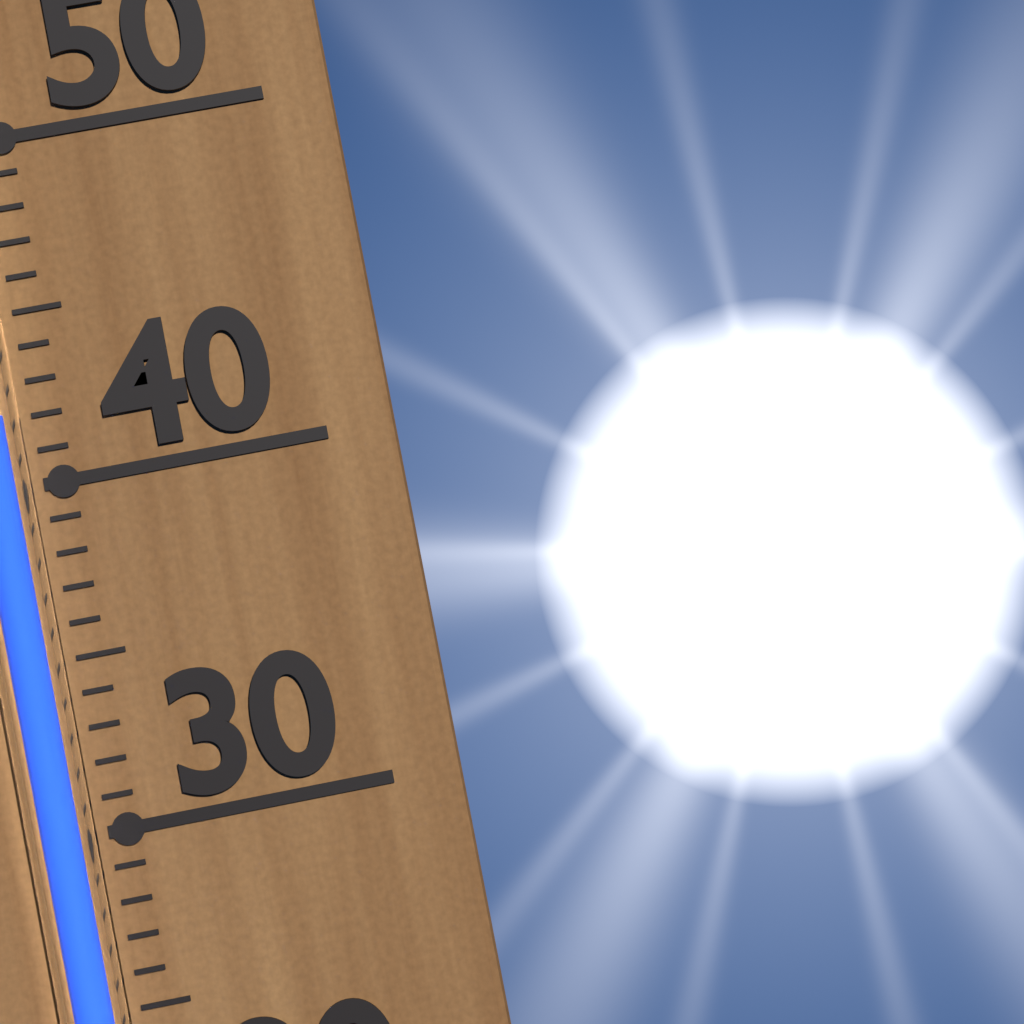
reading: 42 (no unit)
